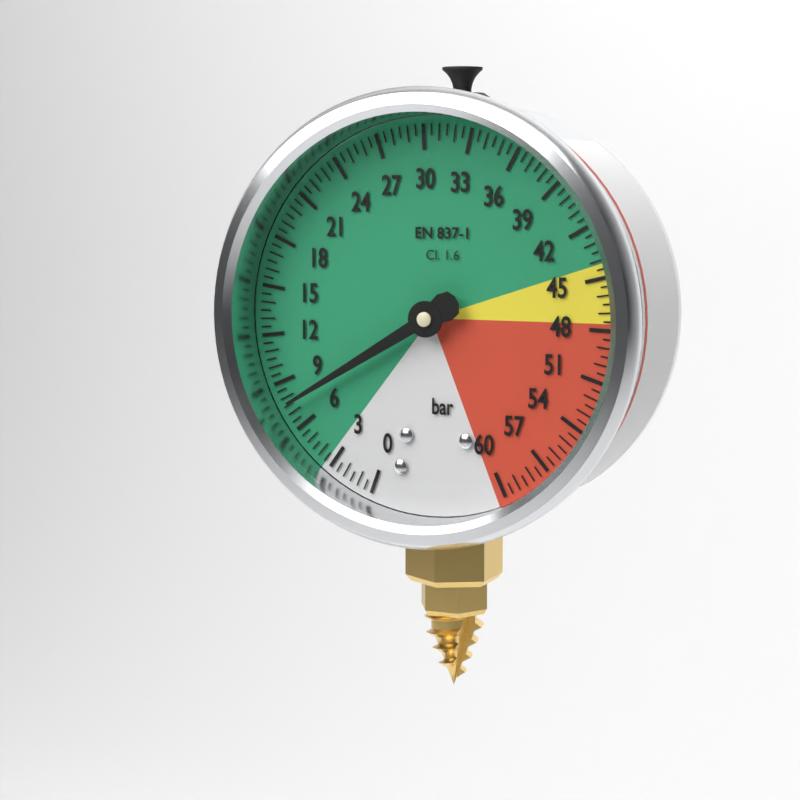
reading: 7.5 bar
